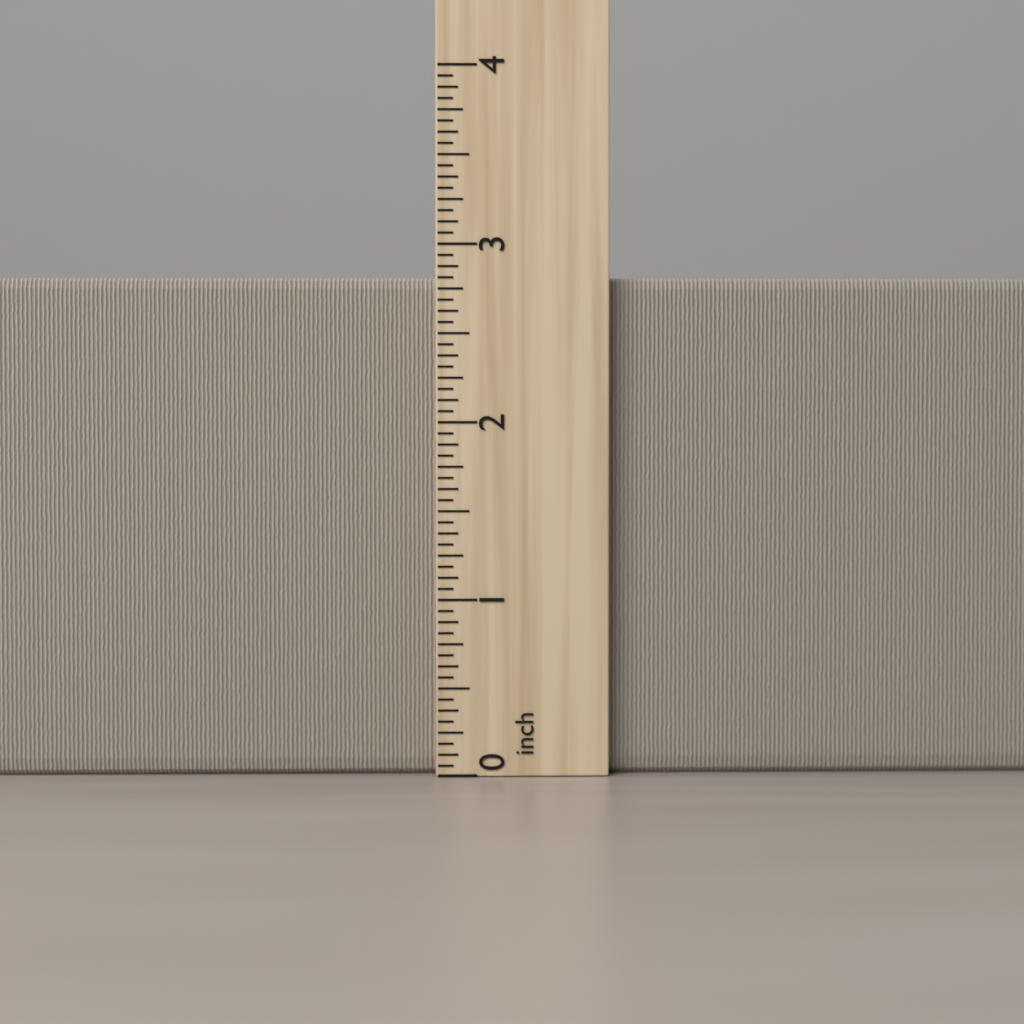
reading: 2.8125 inch
